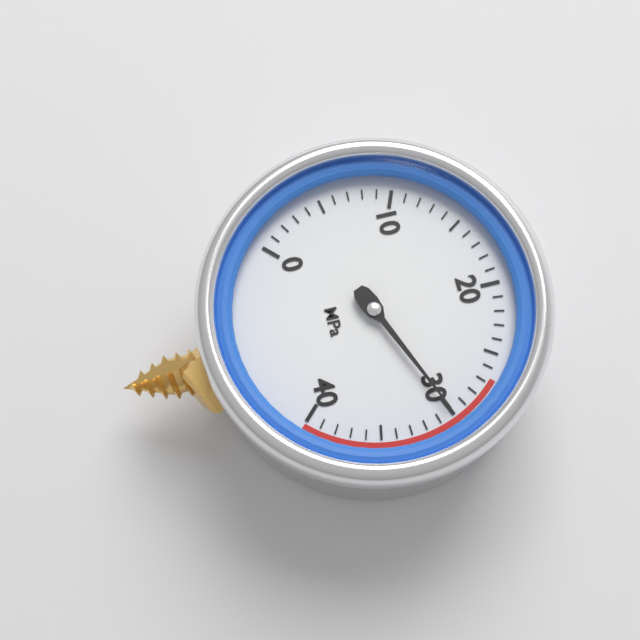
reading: 30 MPa
